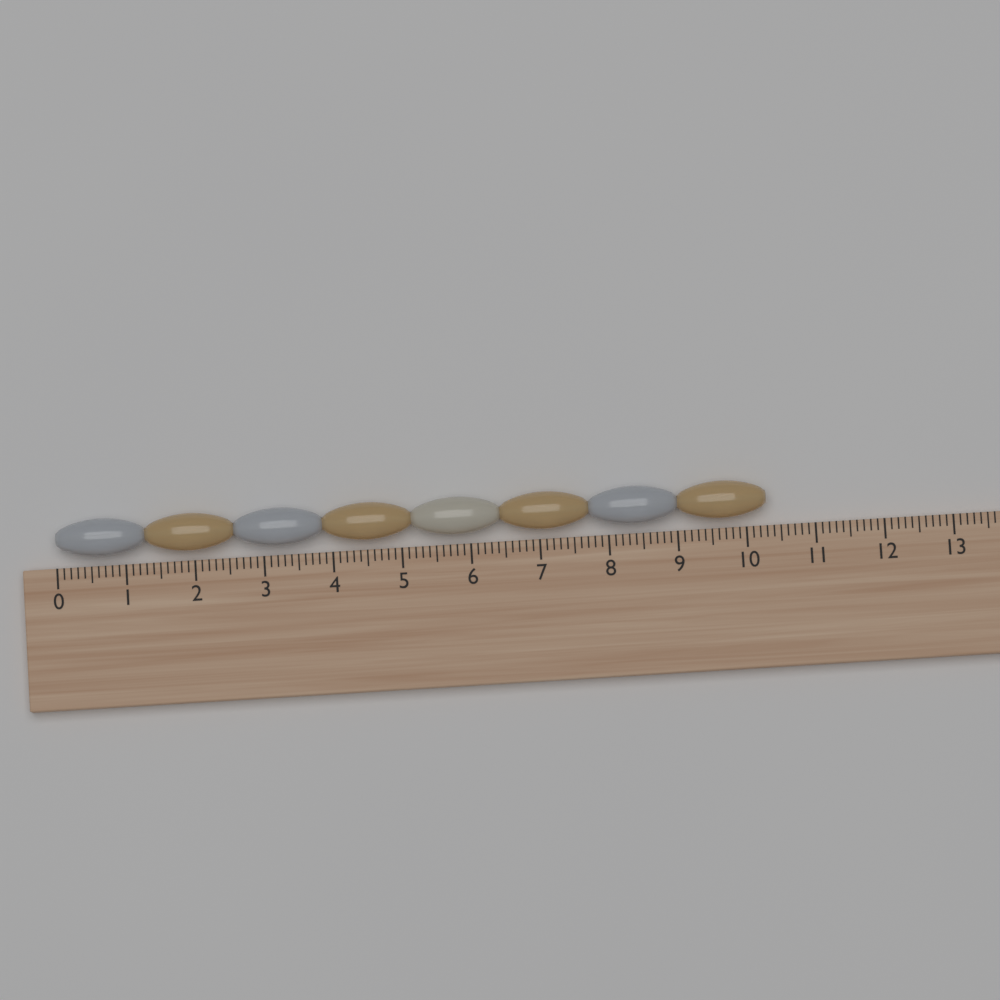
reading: 10.3 (no unit)
